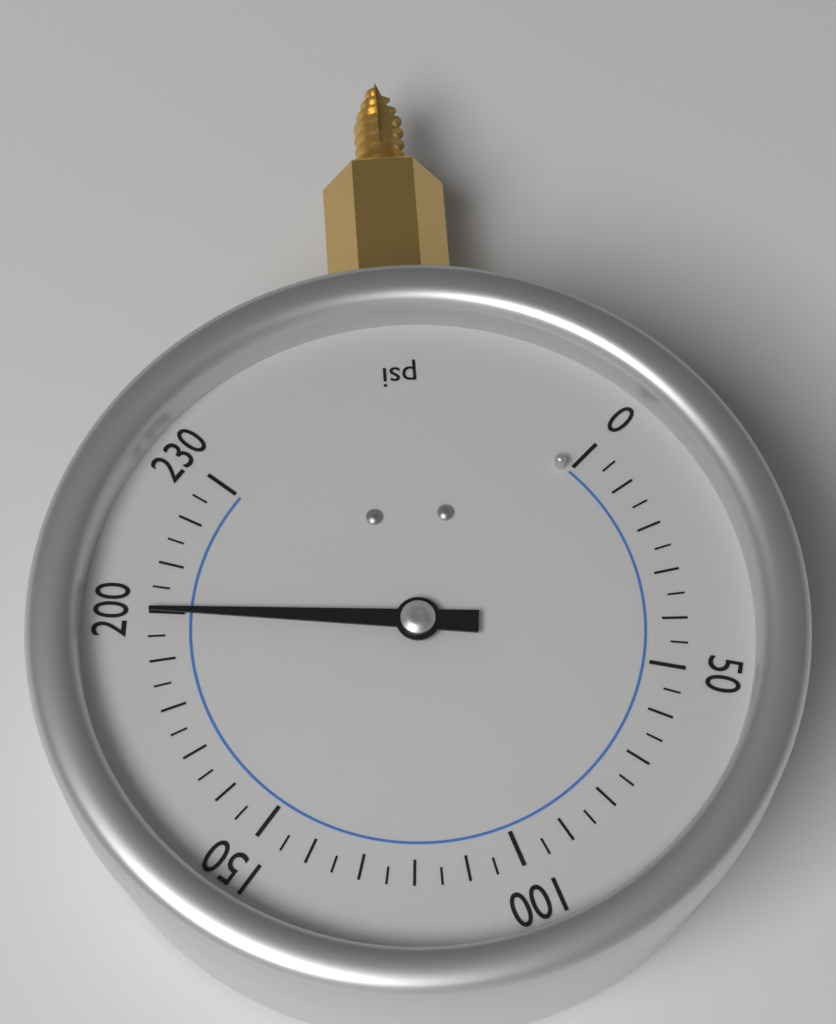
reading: 200 psi
